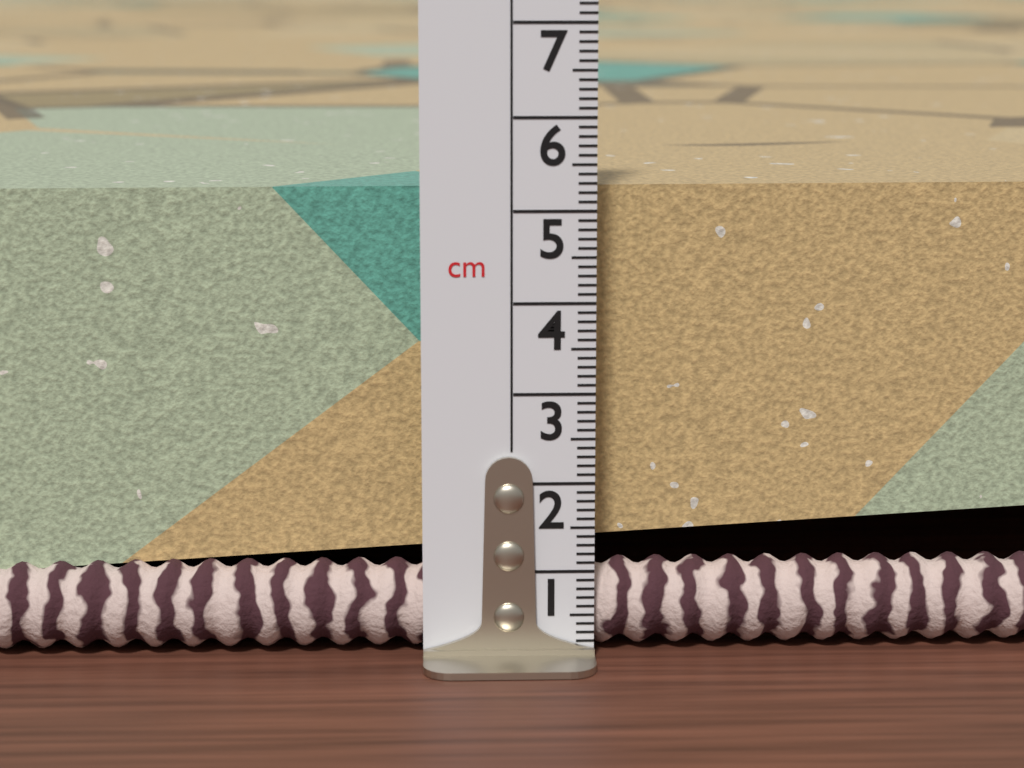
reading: 5.2 cm
